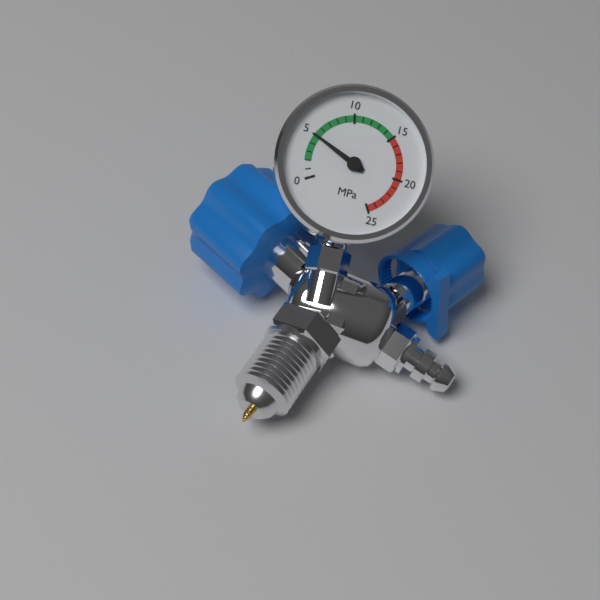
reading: 5 MPa
